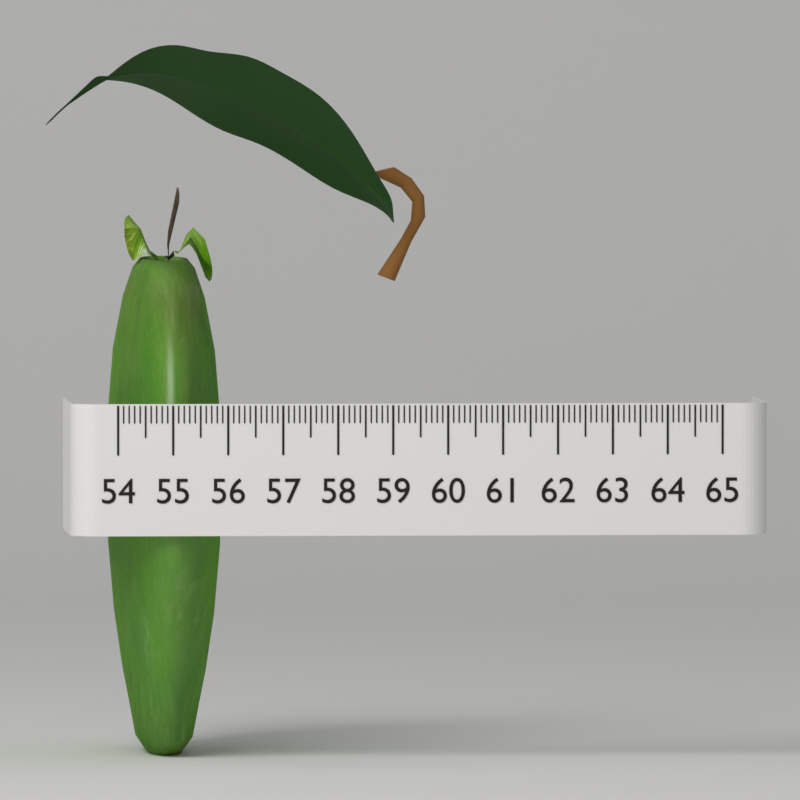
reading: 56.1 (no unit)
